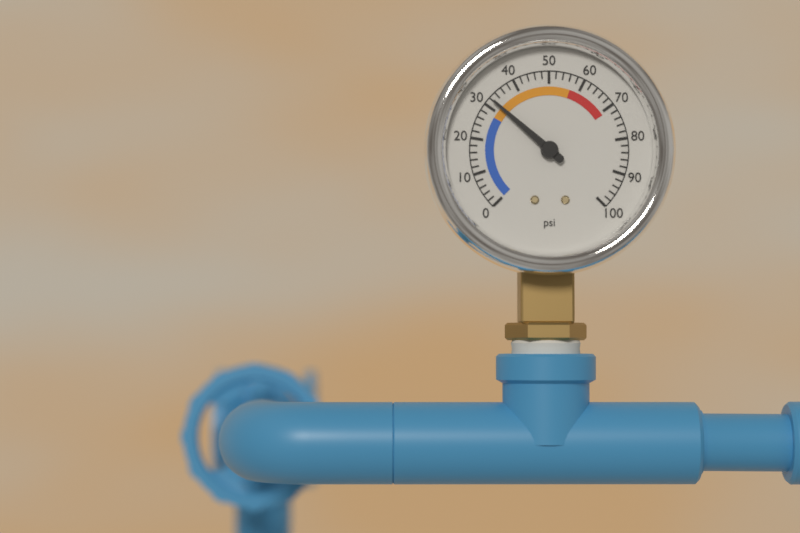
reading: 32 psi
